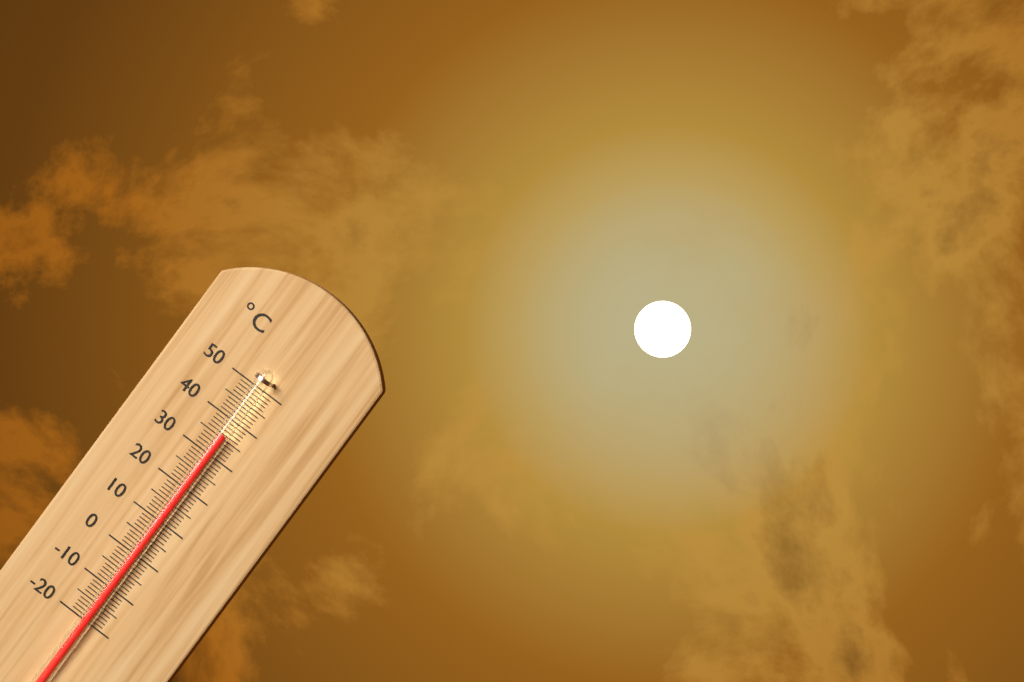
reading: 36 °C
